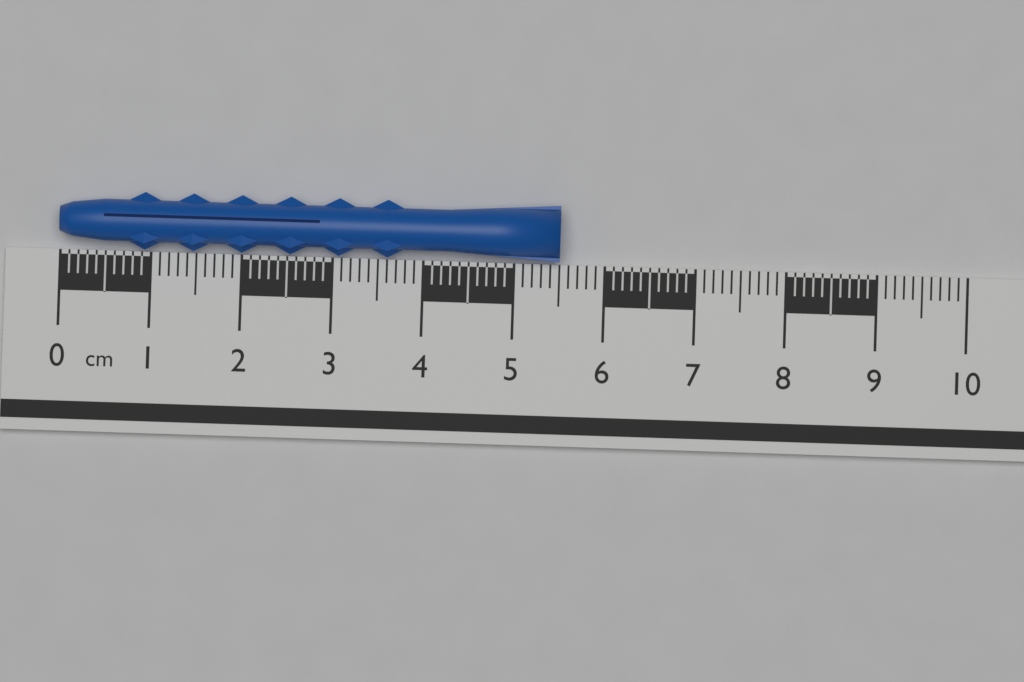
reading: 5.5 cm
